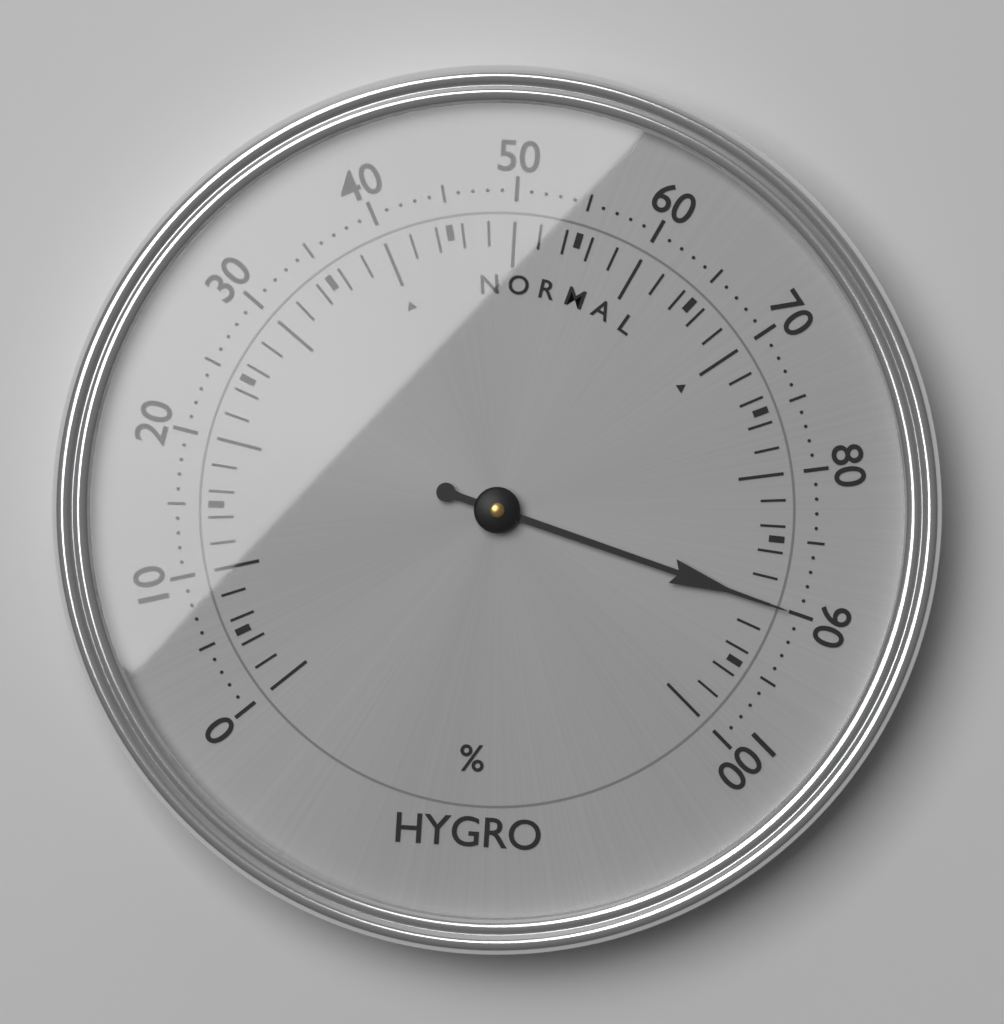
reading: 90 %
